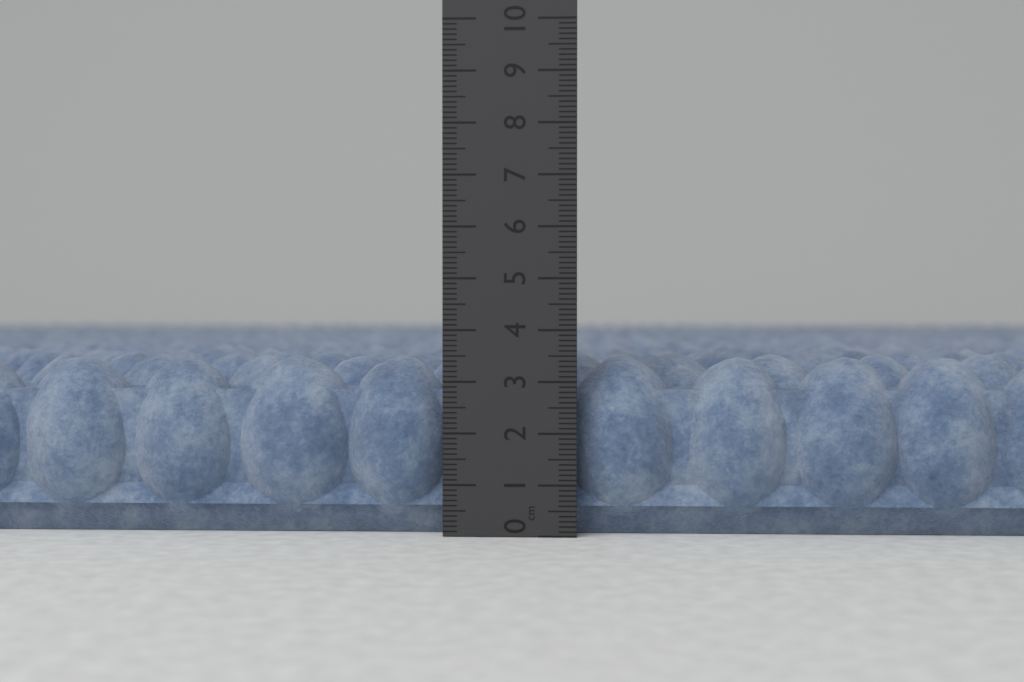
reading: 3.5 cm
